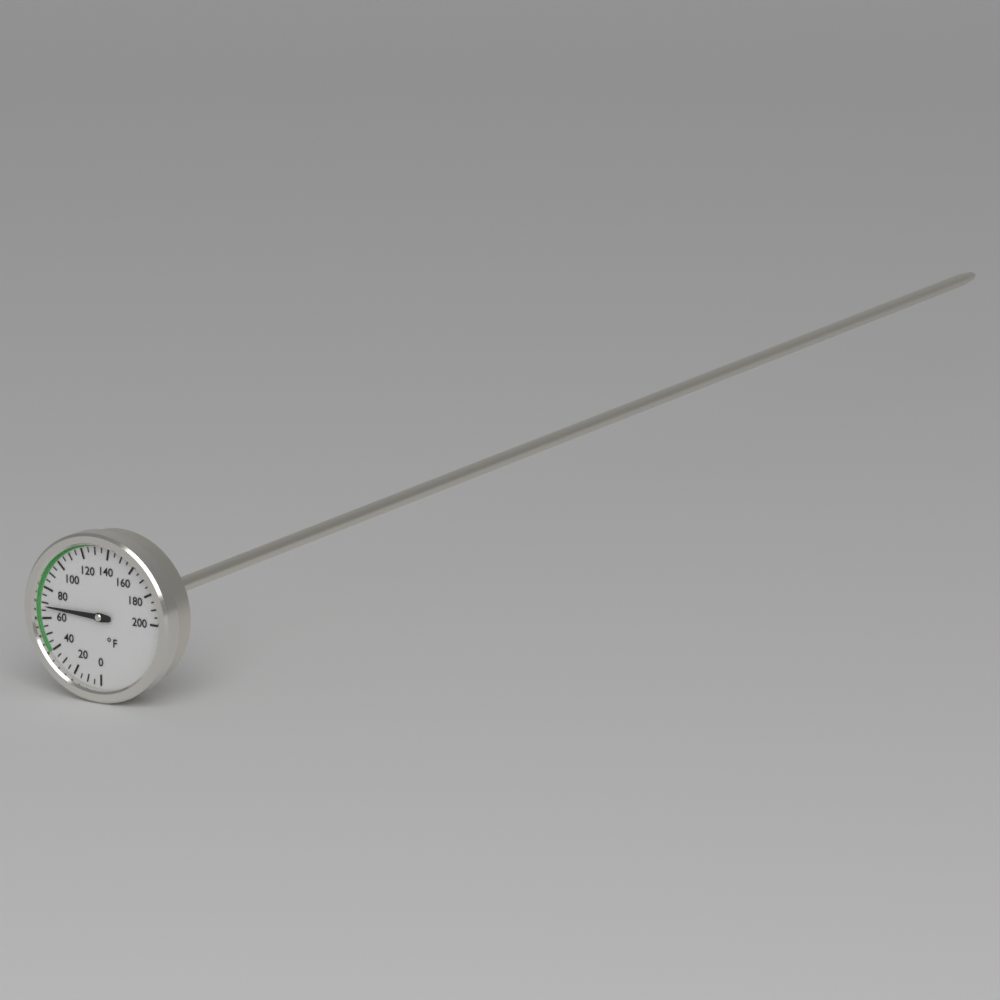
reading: 68 °F
